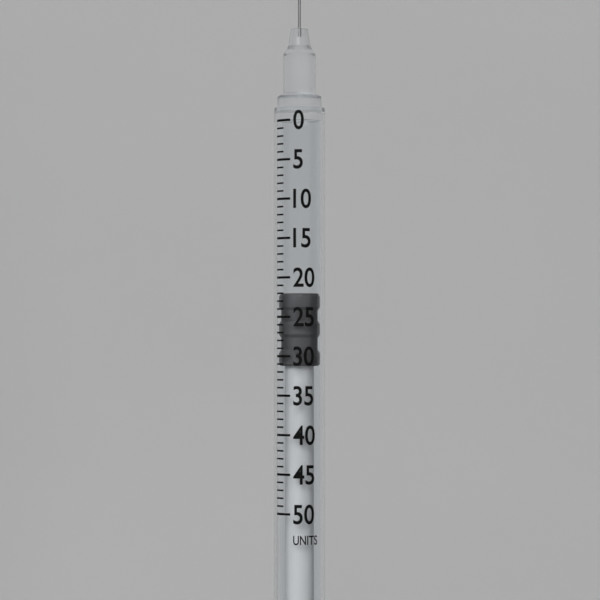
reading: 22 units
